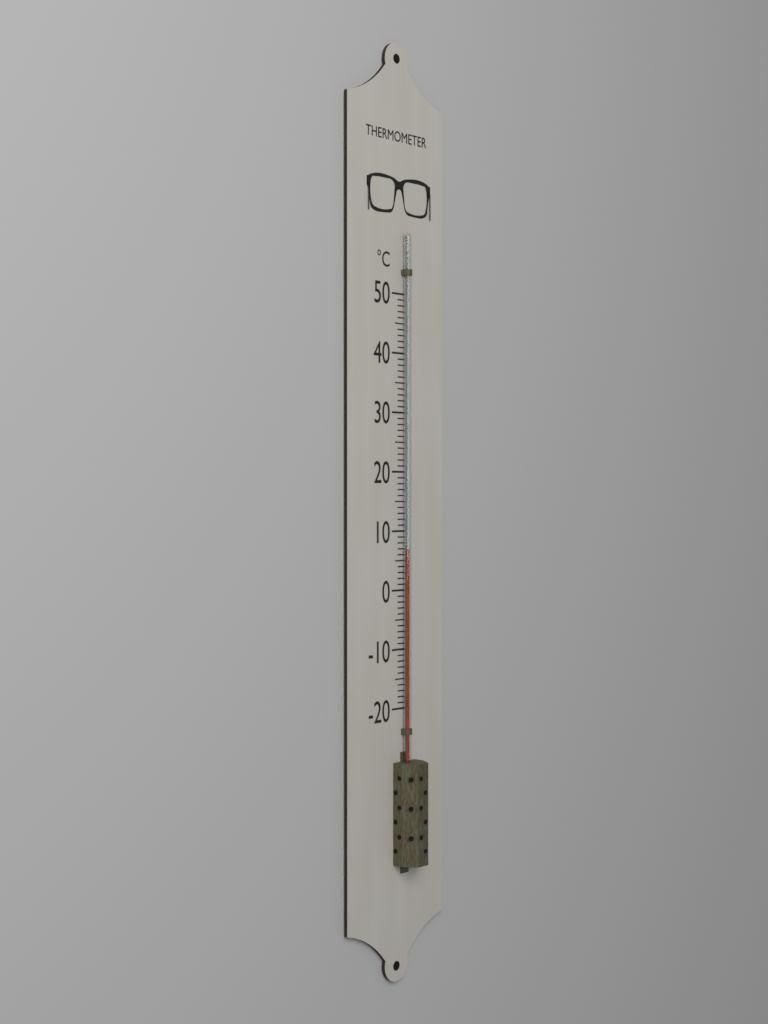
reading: 7 °C
